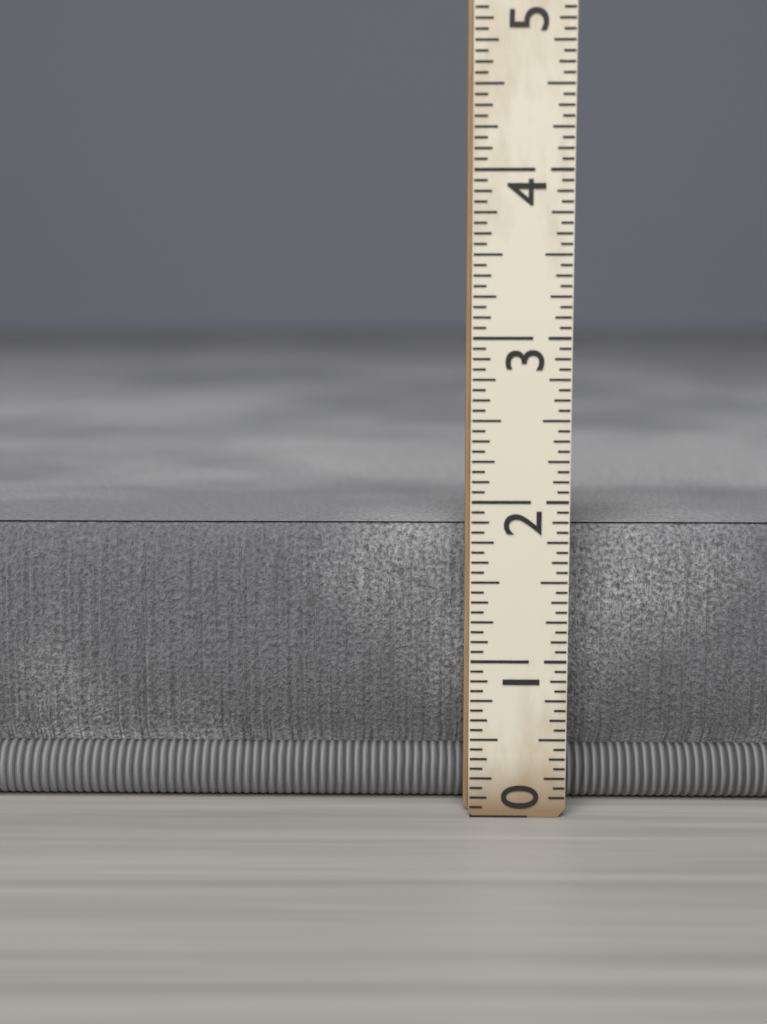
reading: 1.8125 (no unit)
